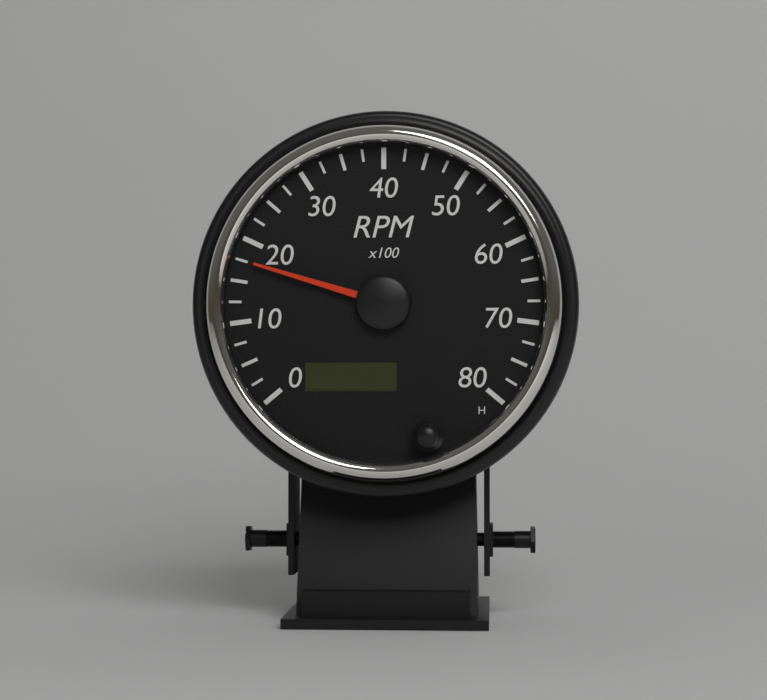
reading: 1750 RPM
